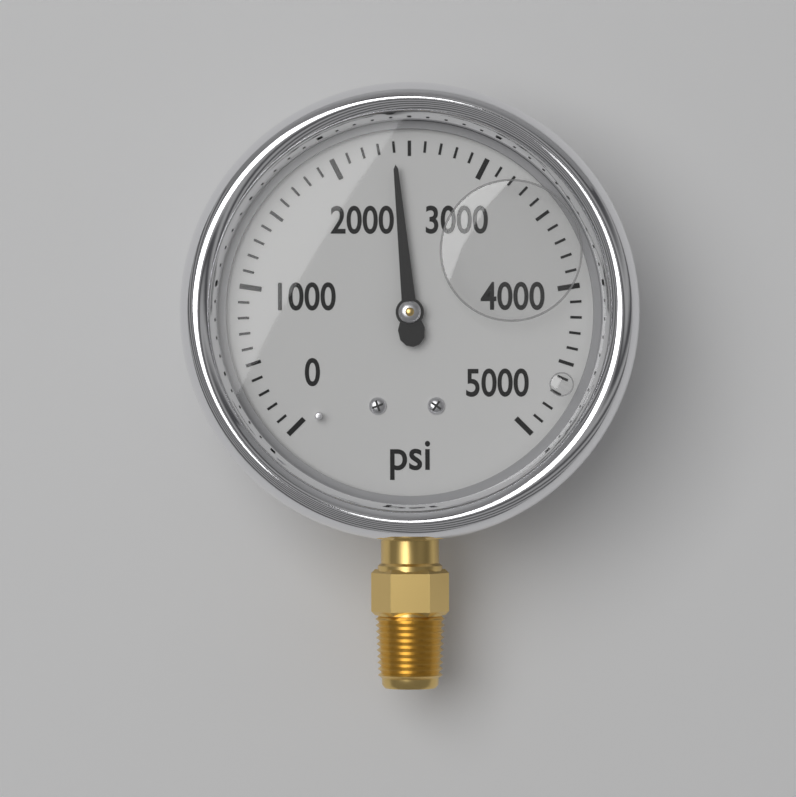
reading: 2400 psi
